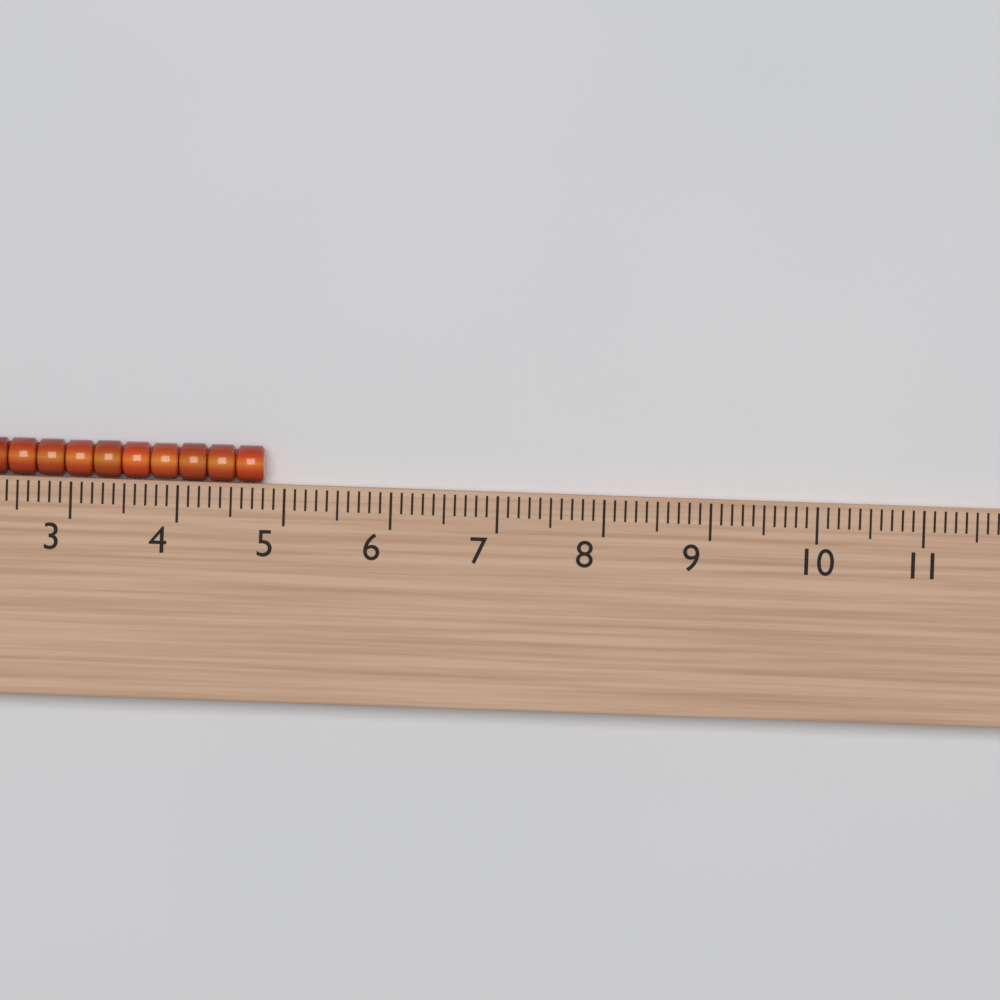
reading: 4.8 (no unit)
